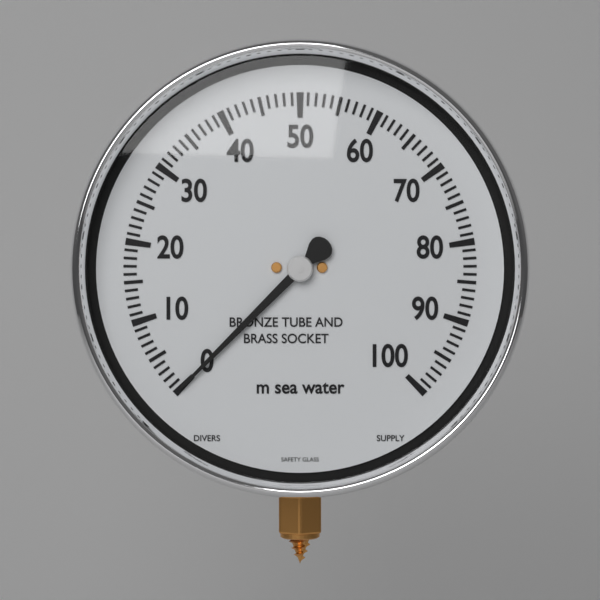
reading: 0 m sea water
